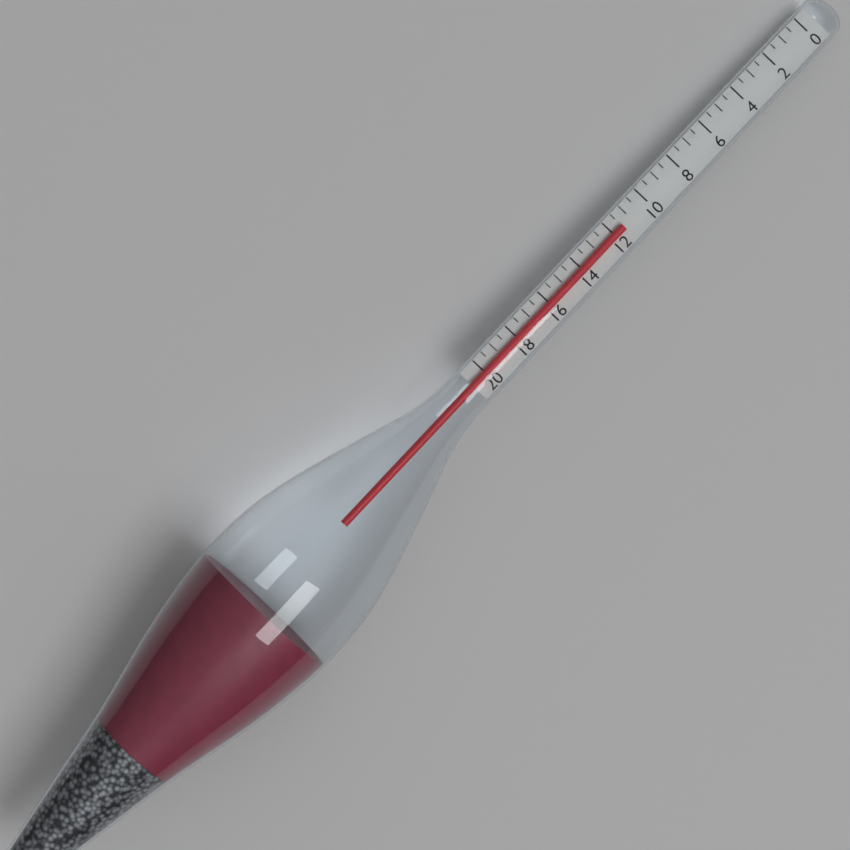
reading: 11.5 (no unit)
